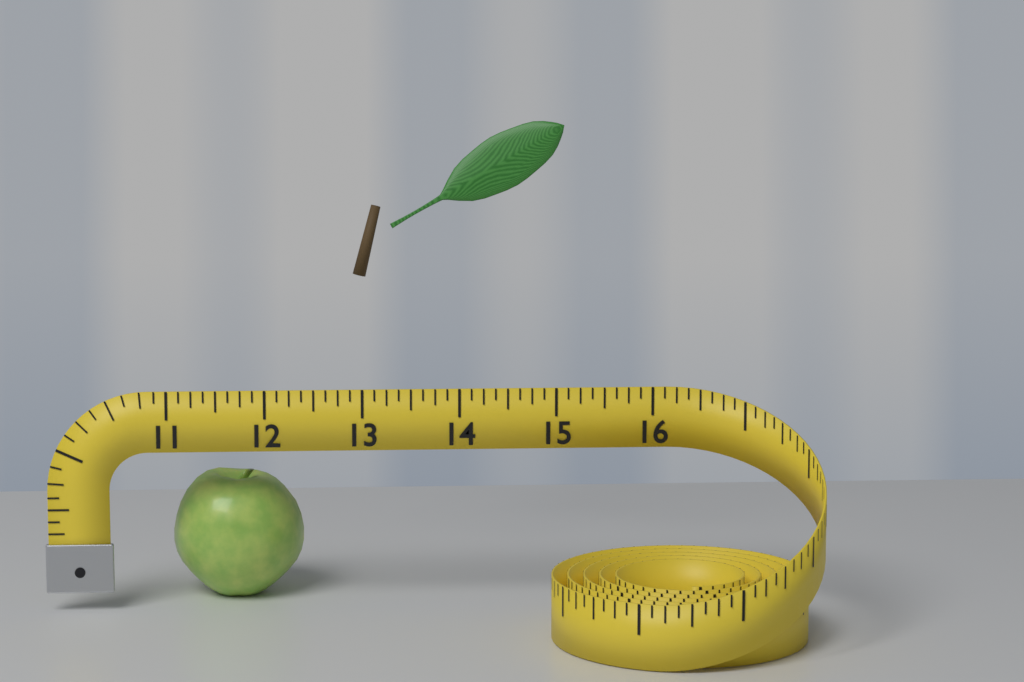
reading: 12.375 (no unit)
